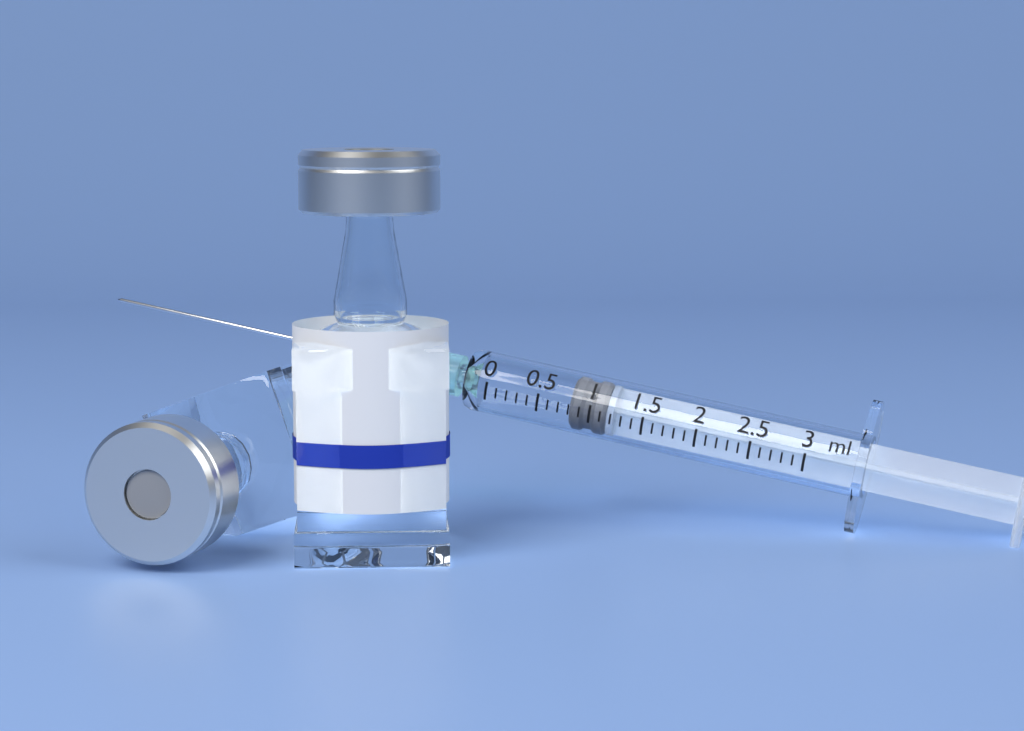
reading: 0.8 ml
